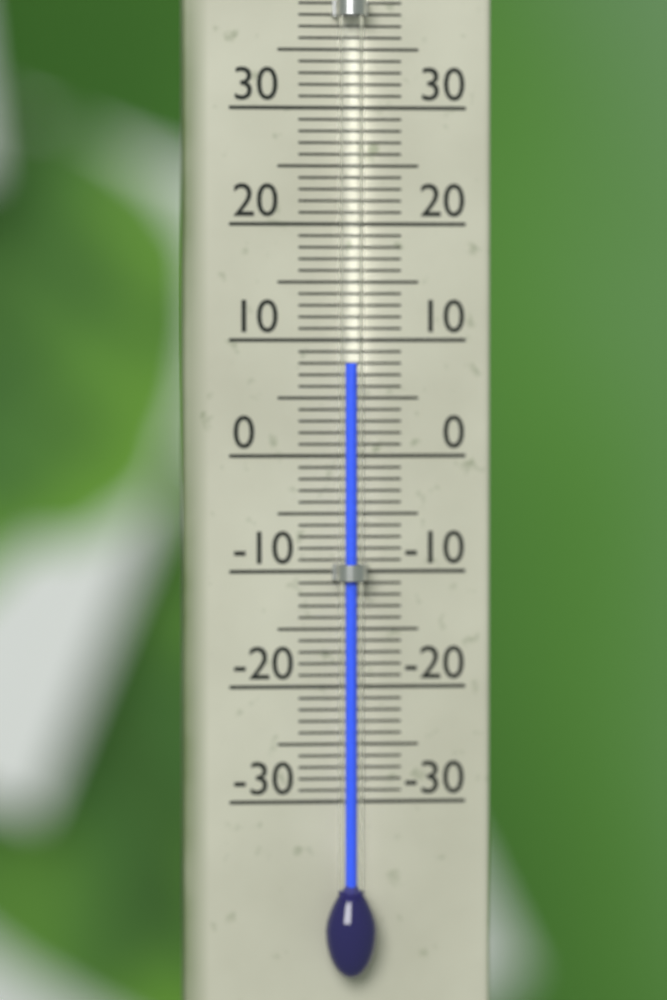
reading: 8 °C
